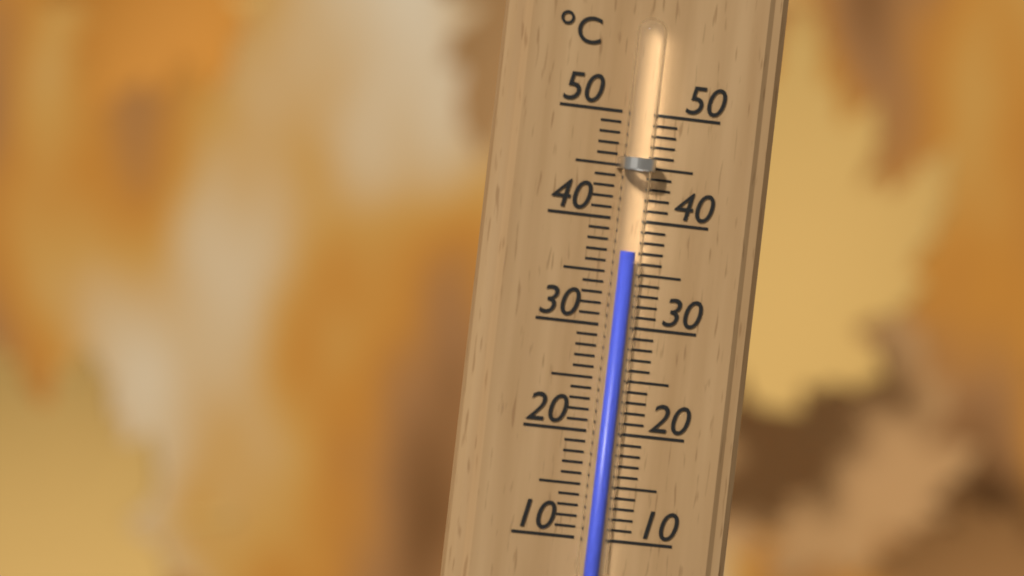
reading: 37 °C
